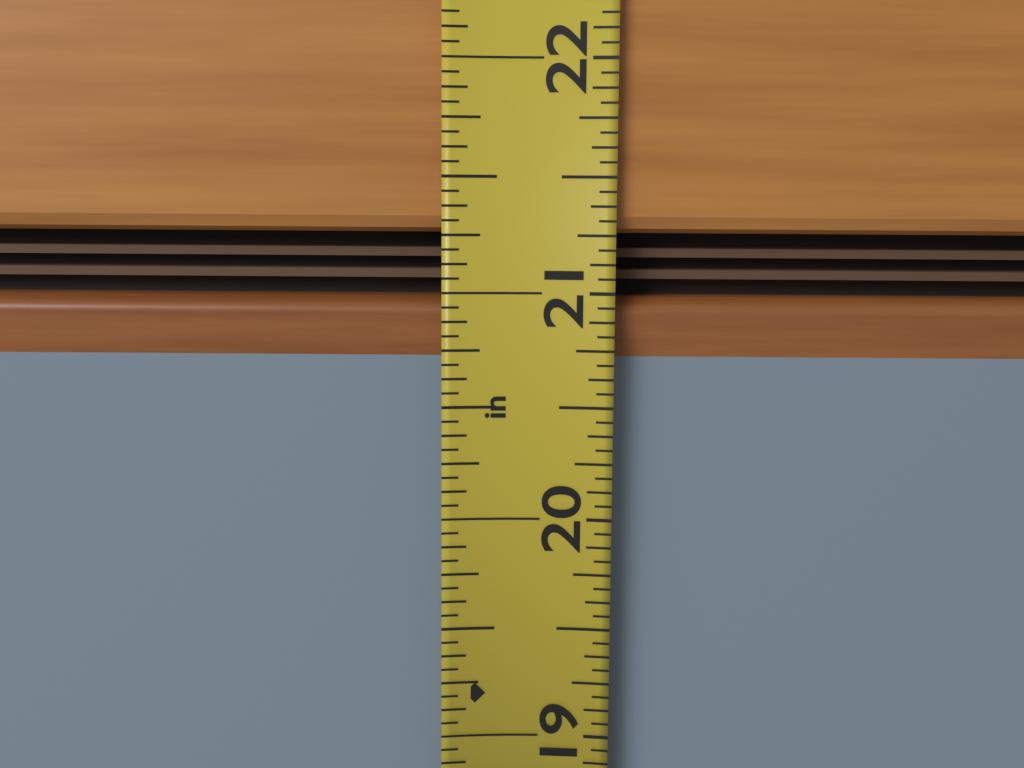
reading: 20.7500 in
